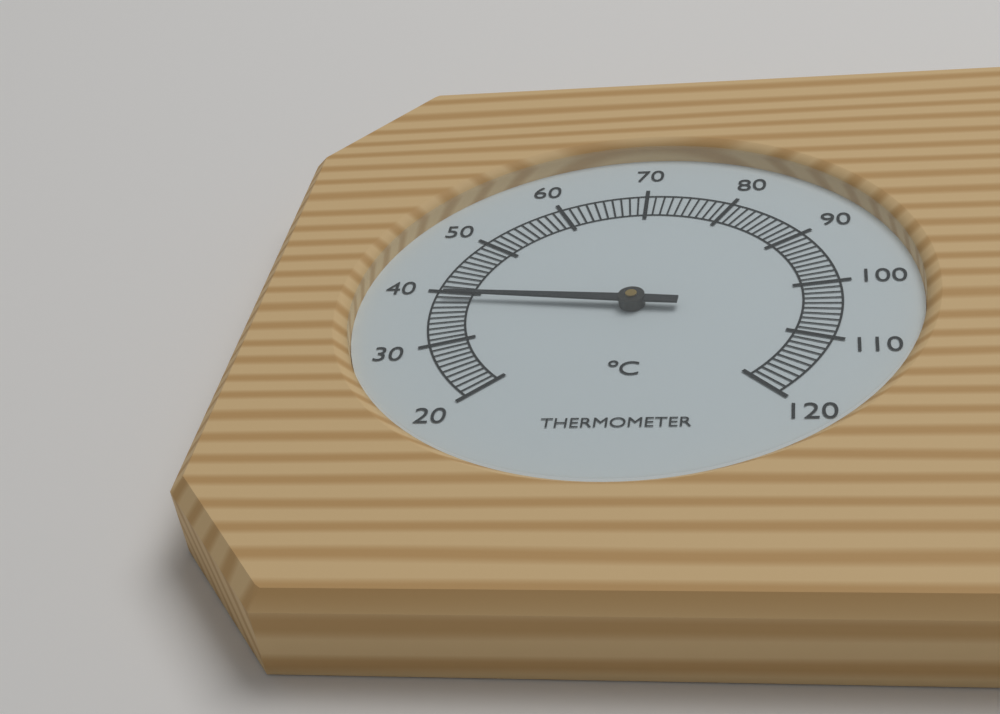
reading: 39 °C
